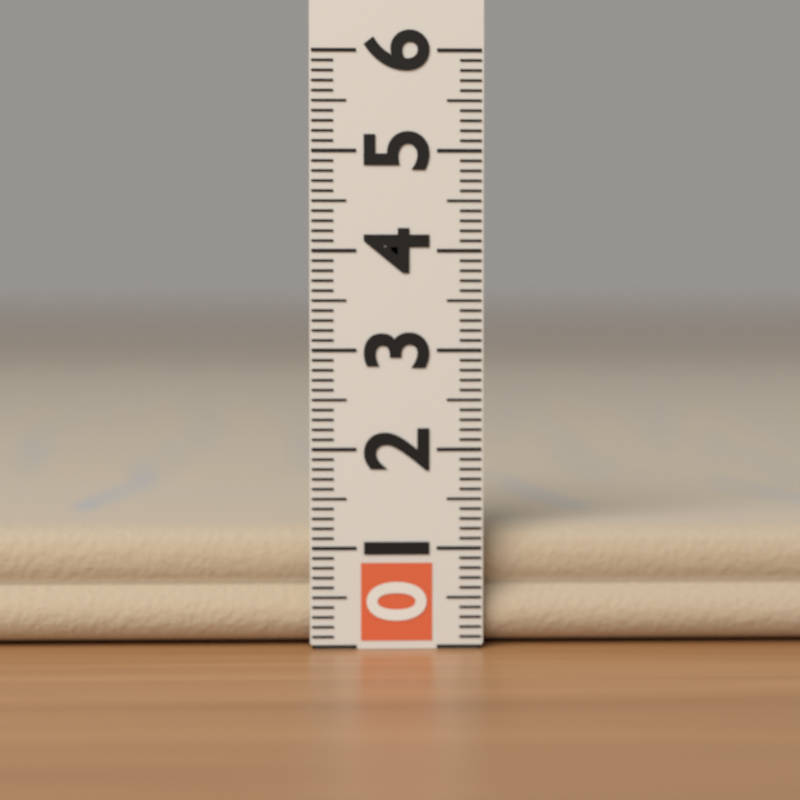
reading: 1.2 (no unit)
